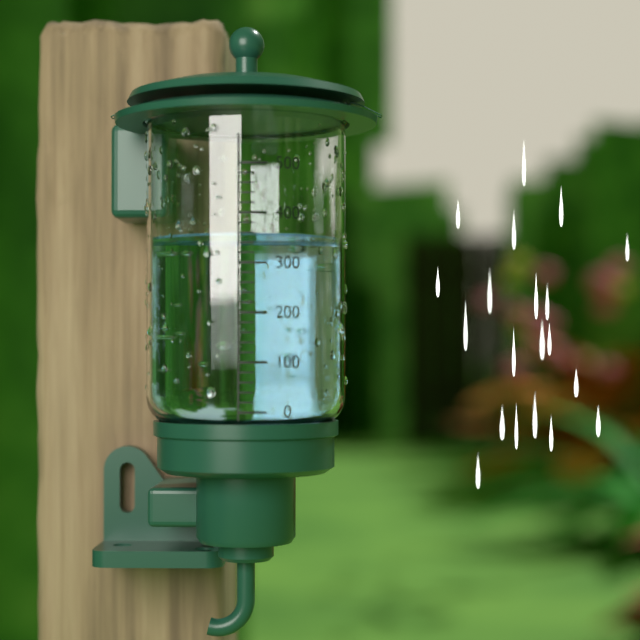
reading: 360 (no unit)
